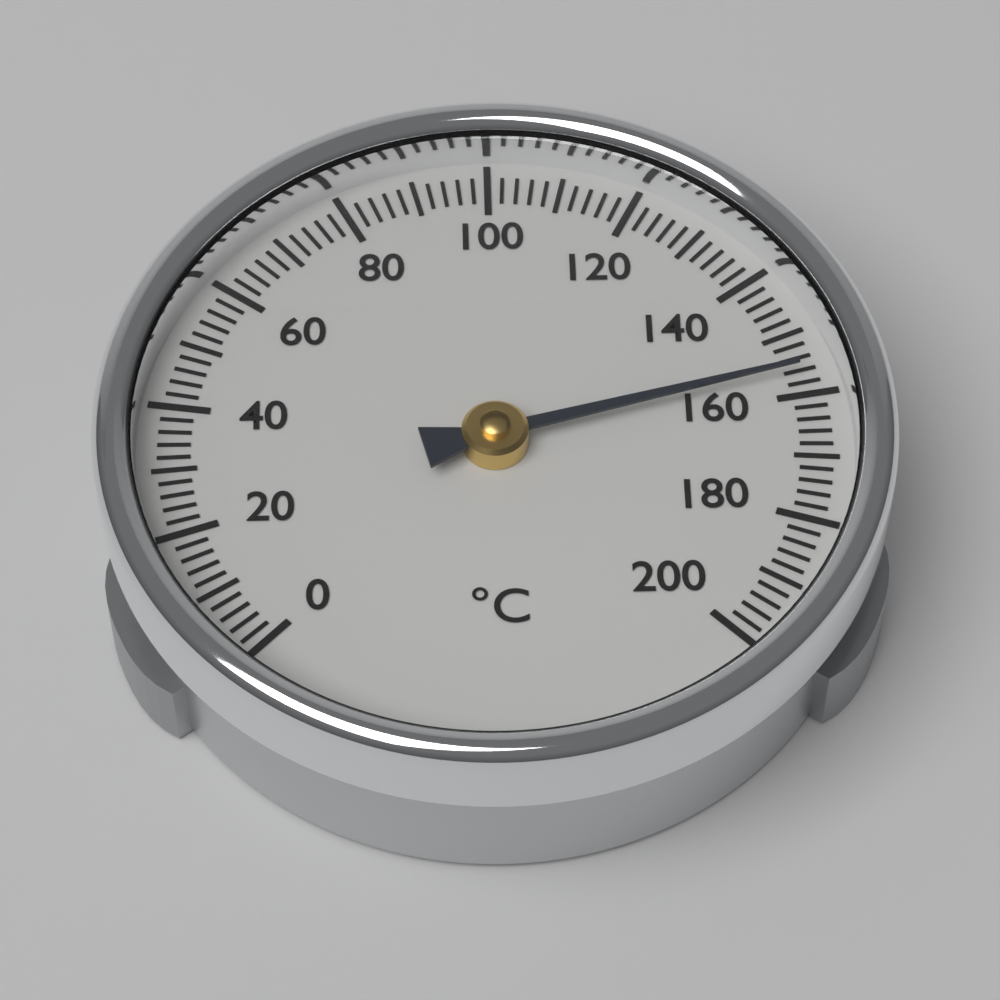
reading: 156 °C
